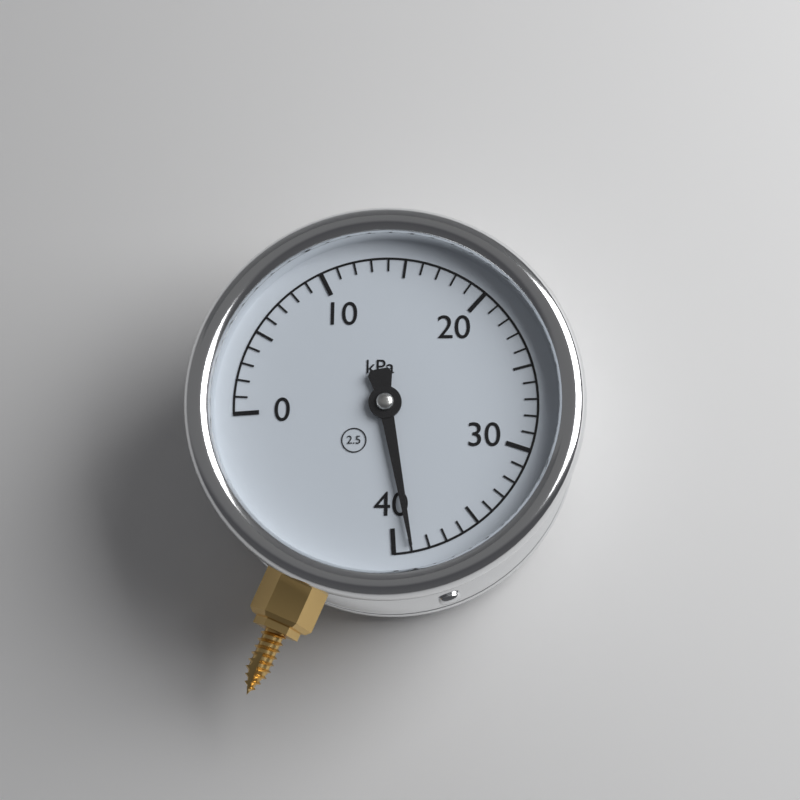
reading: 39 kPa
